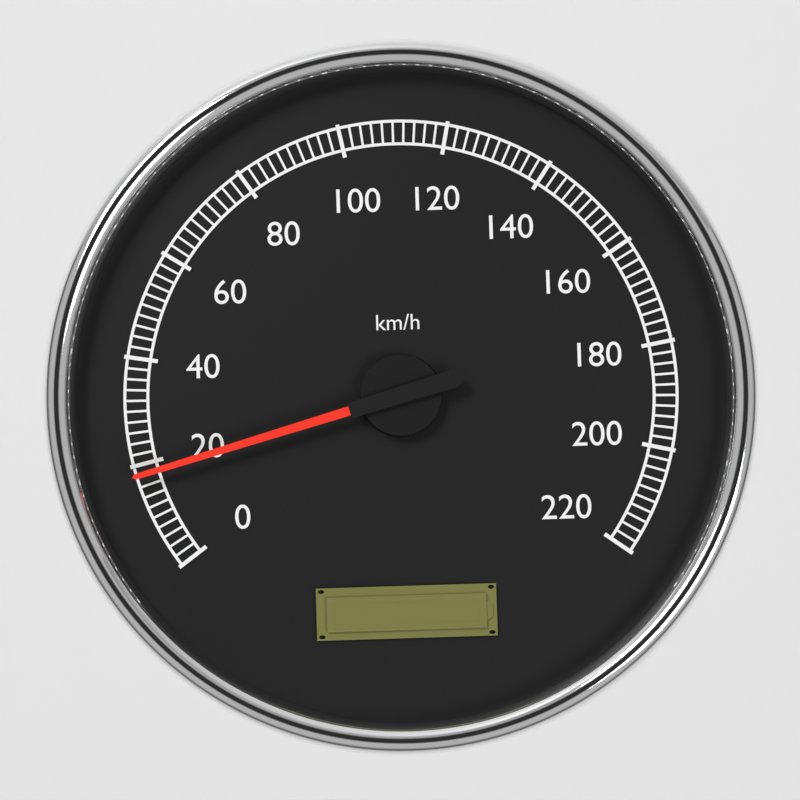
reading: 18 km/h
